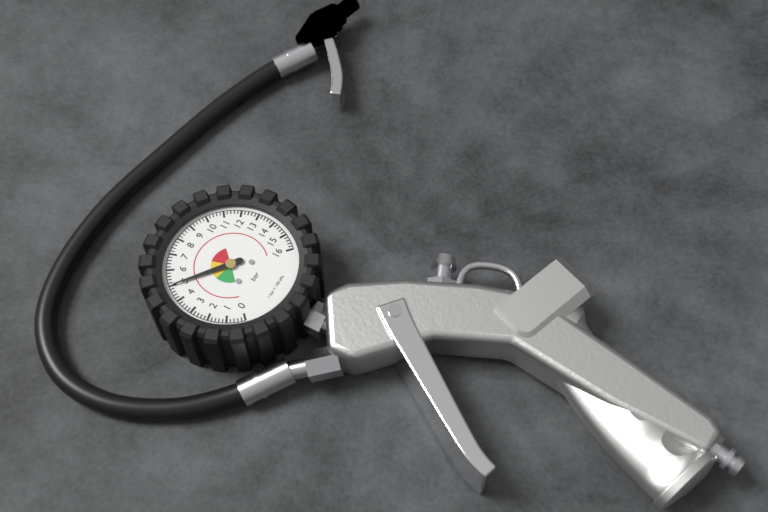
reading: 5.0 bar
